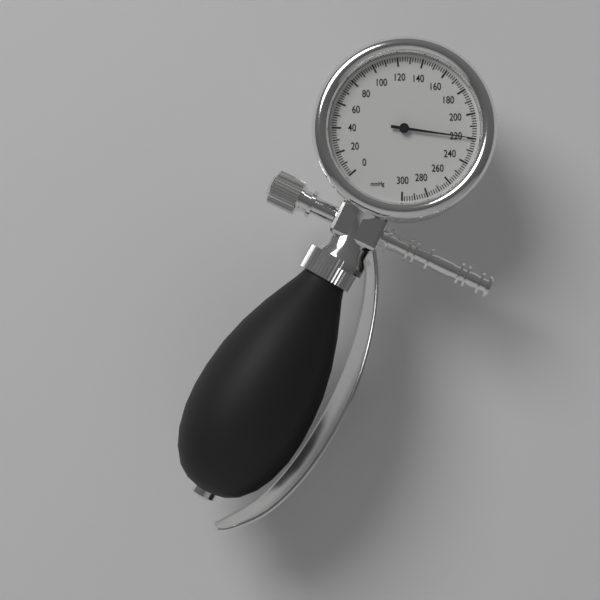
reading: 220 mmHg
